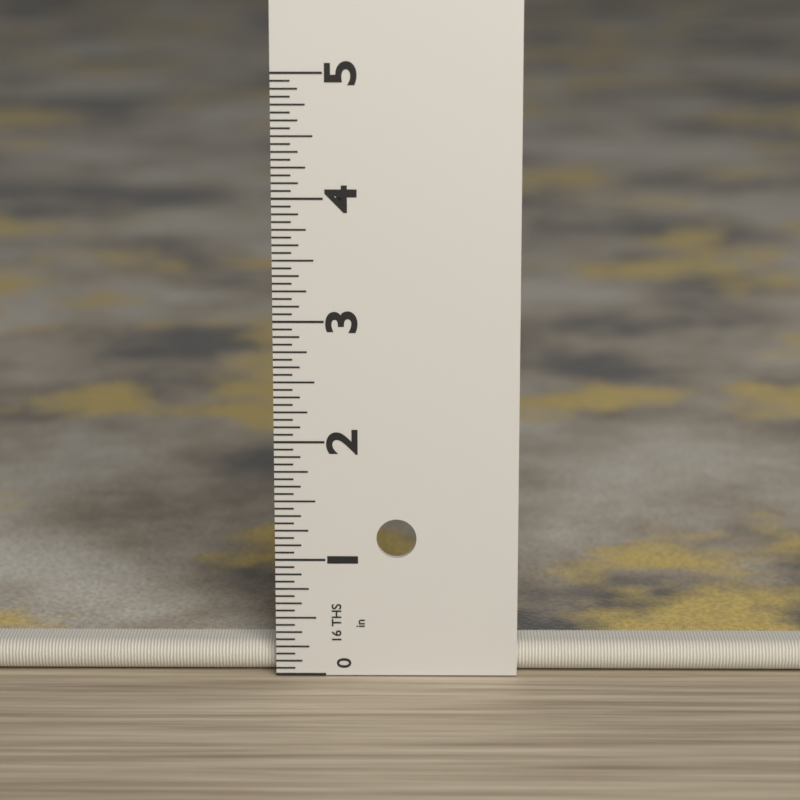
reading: 0.2500 in
